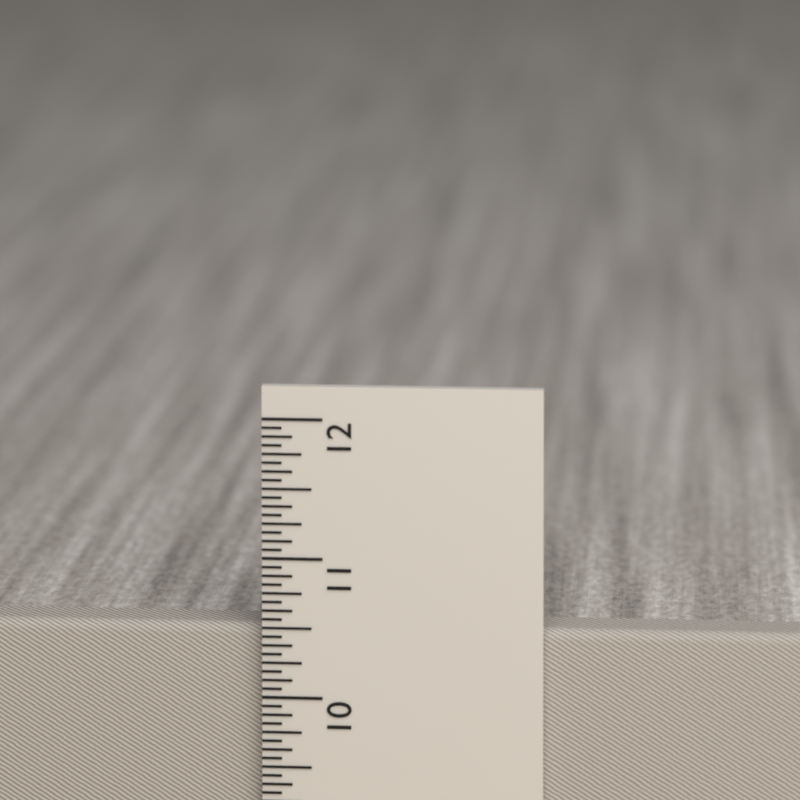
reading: 10.5000 in
